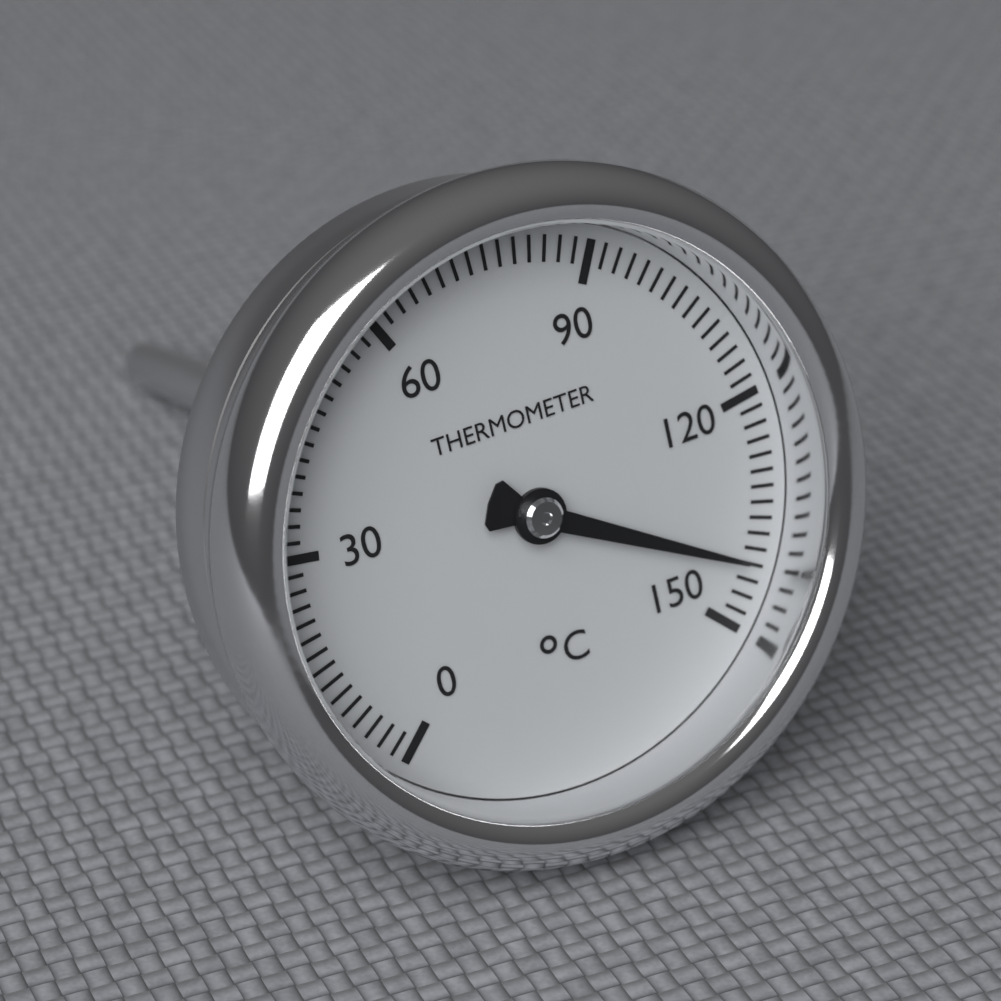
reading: 142 °C
